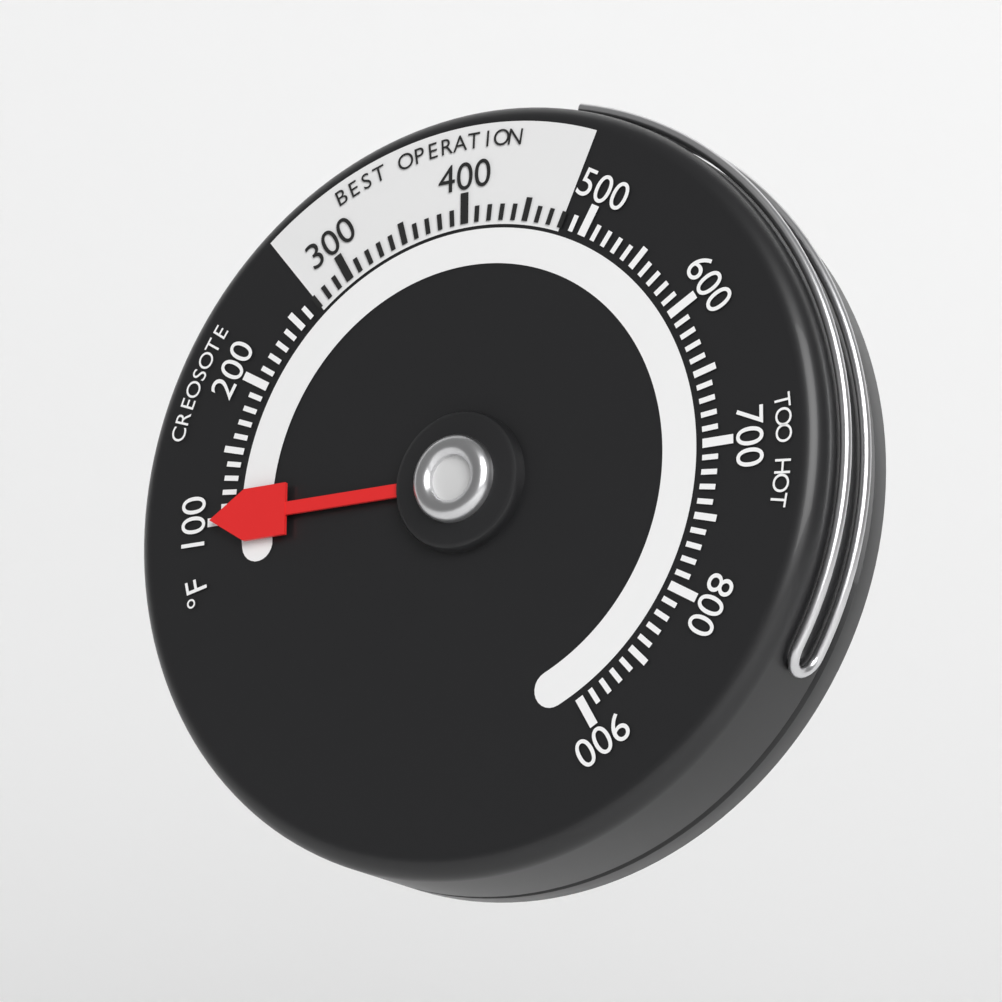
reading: 100 °F
